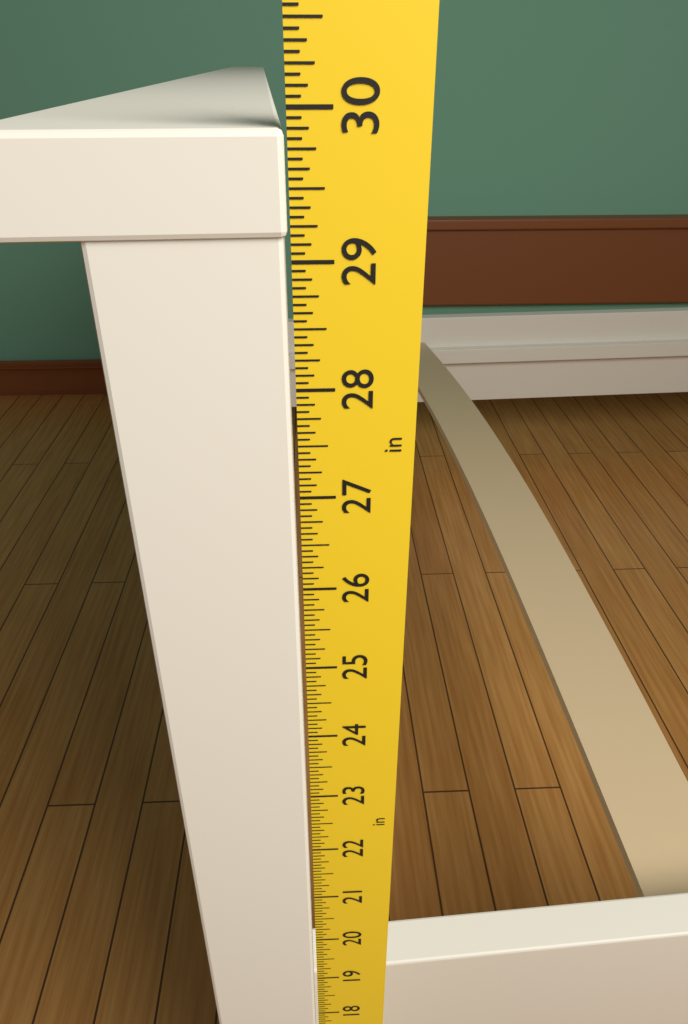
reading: 29.8750 in
